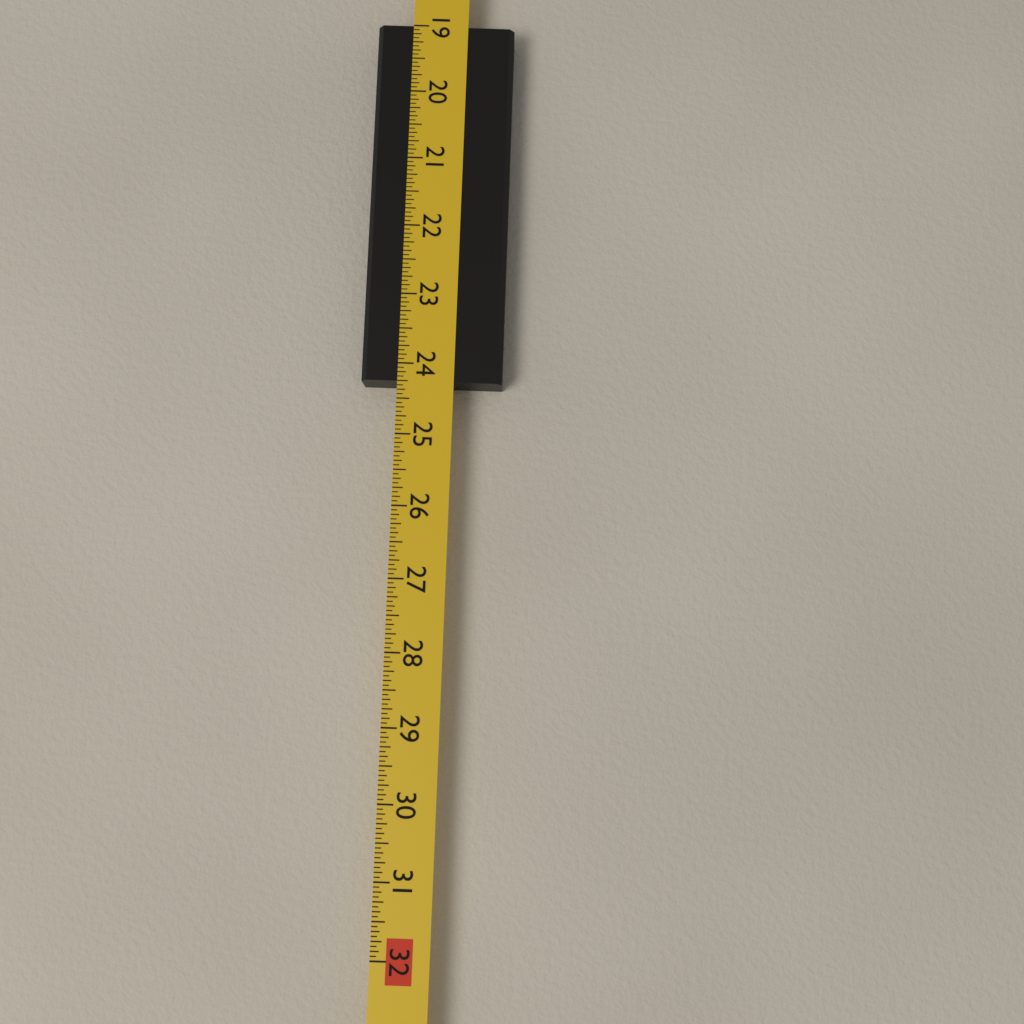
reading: 24.2500 in
